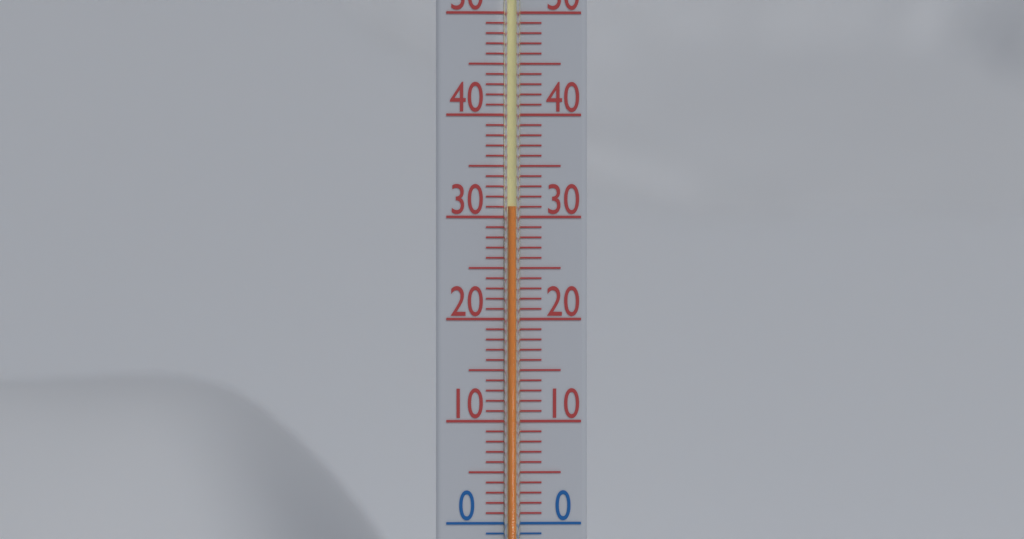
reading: 31 °C
